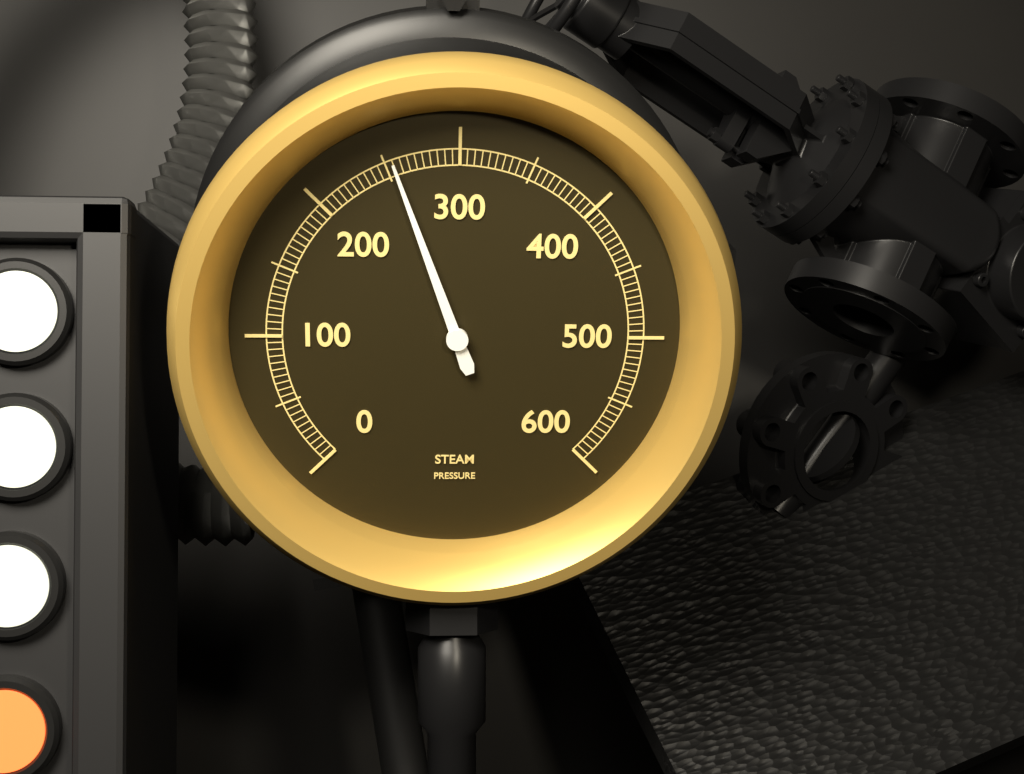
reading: 255 (no unit)
